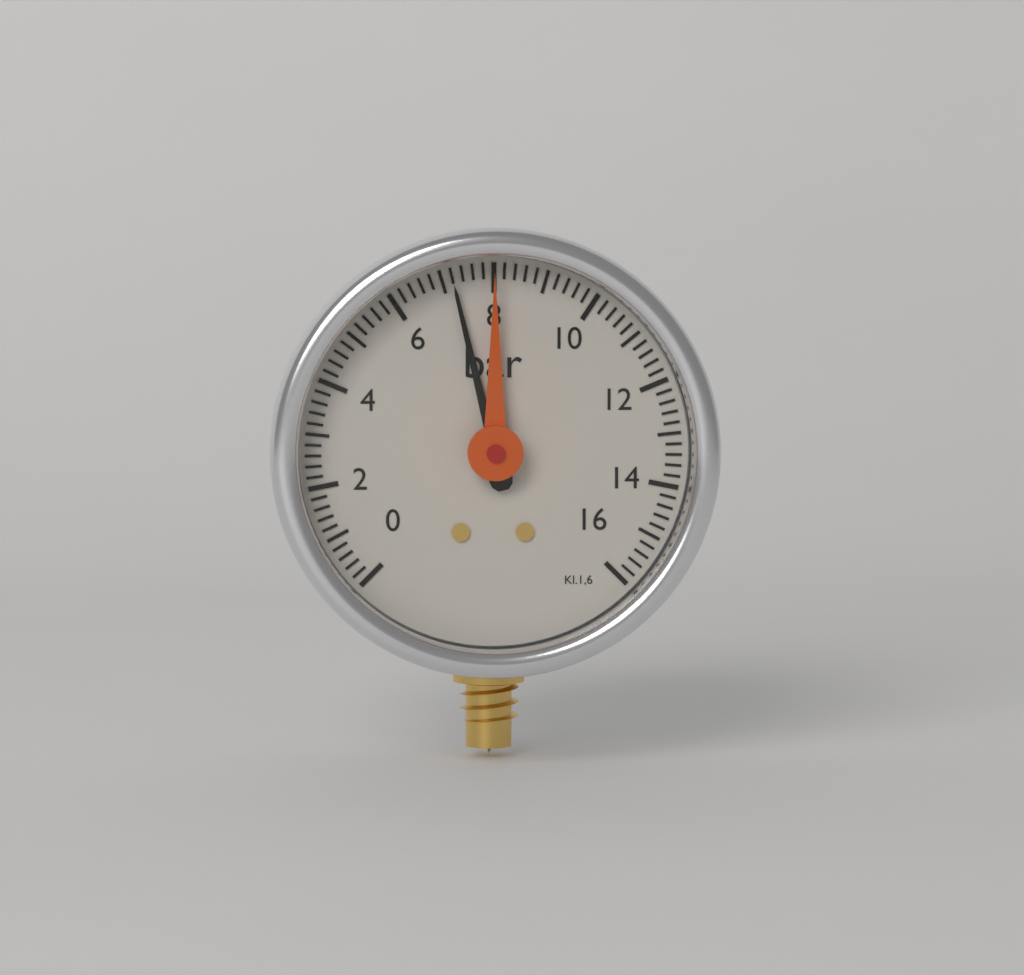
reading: 7.2 bar
